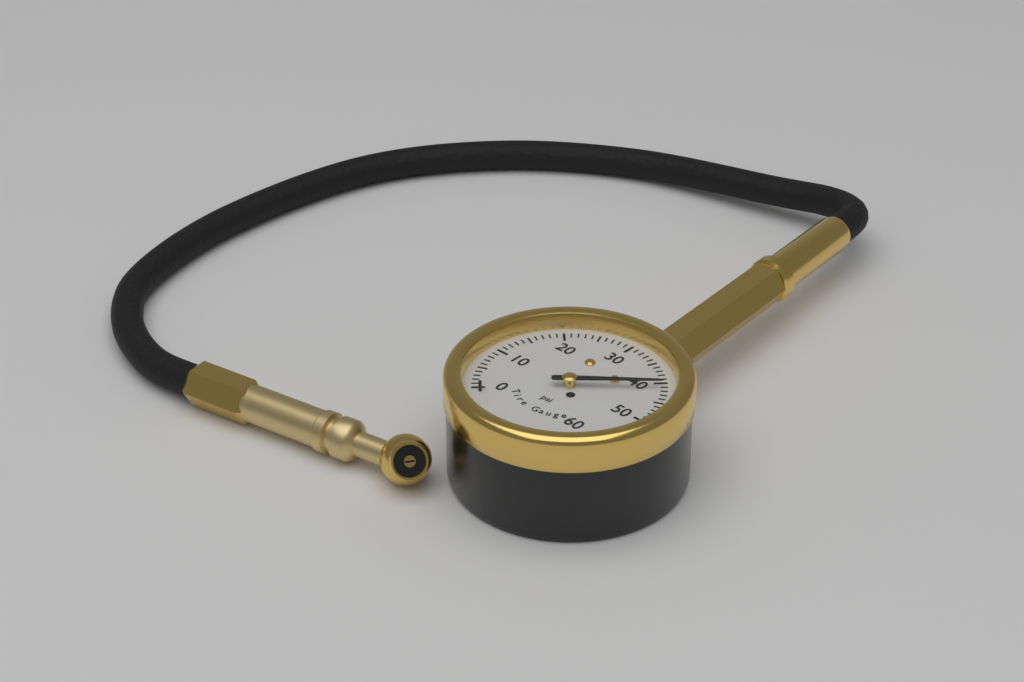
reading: 41 psi
